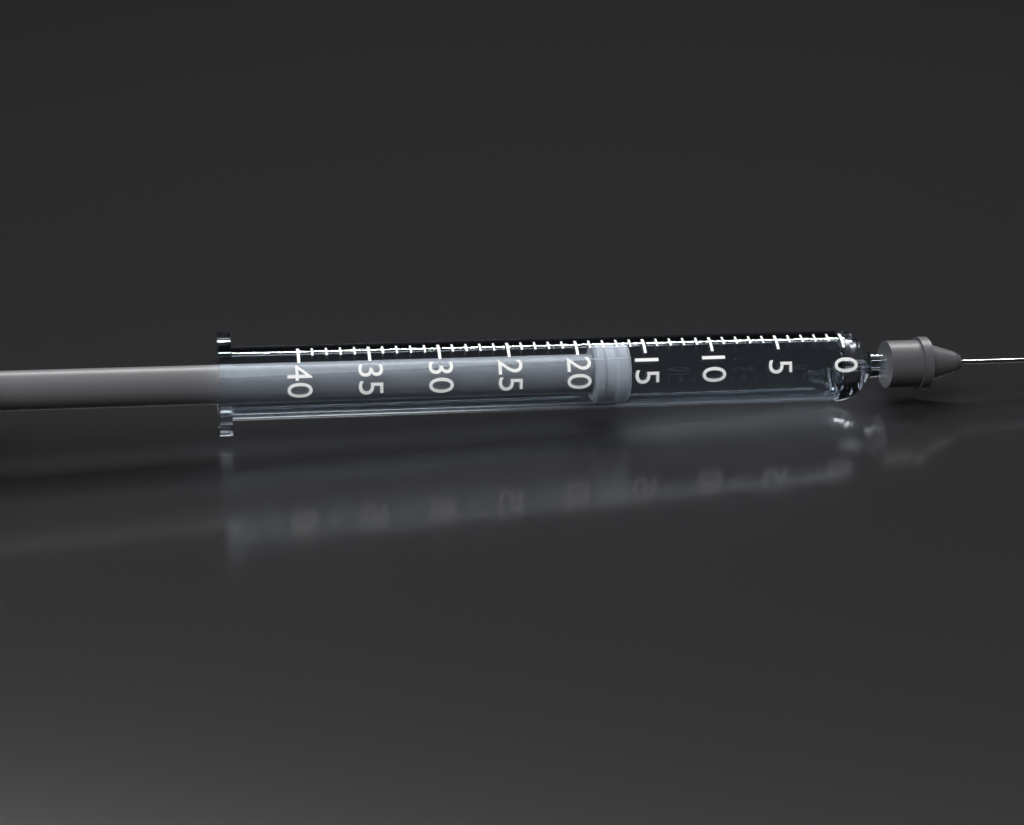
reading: 16 (no unit)
